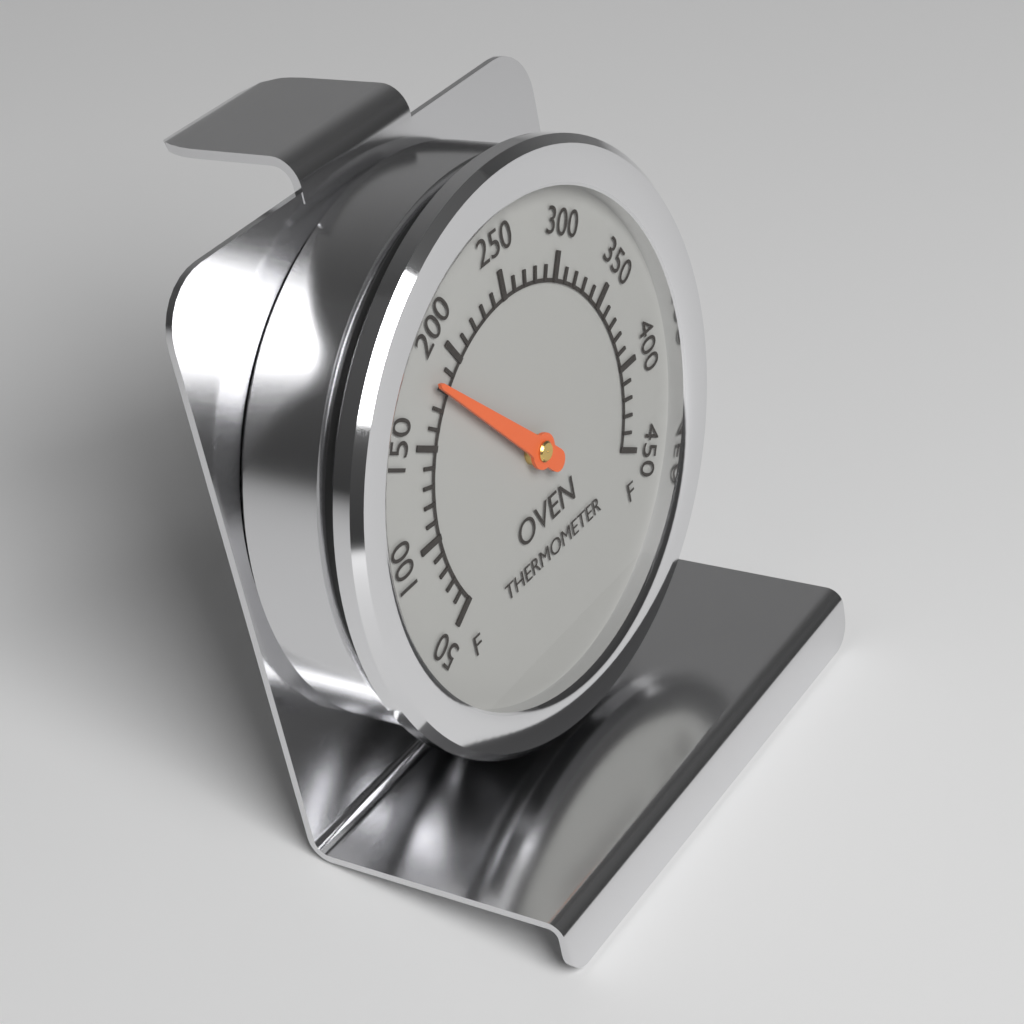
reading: 180 °F
